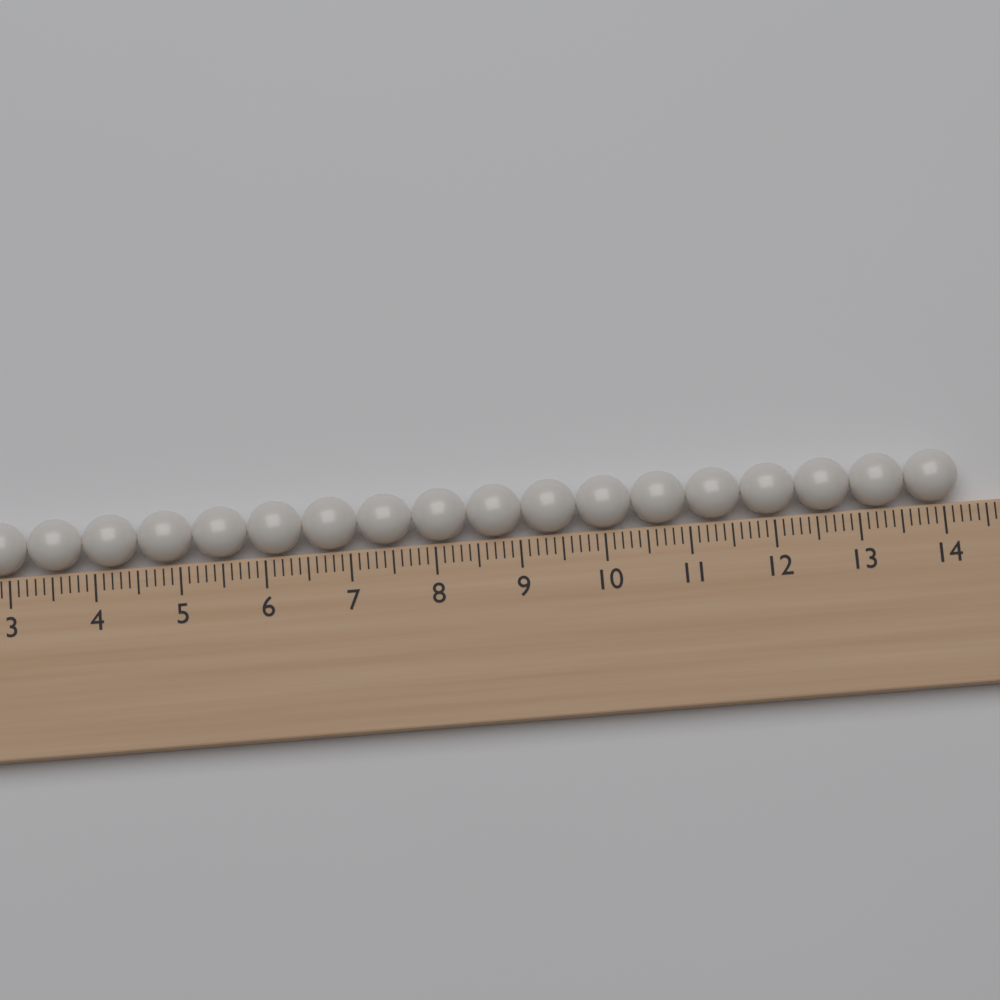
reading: 14.2 (no unit)
